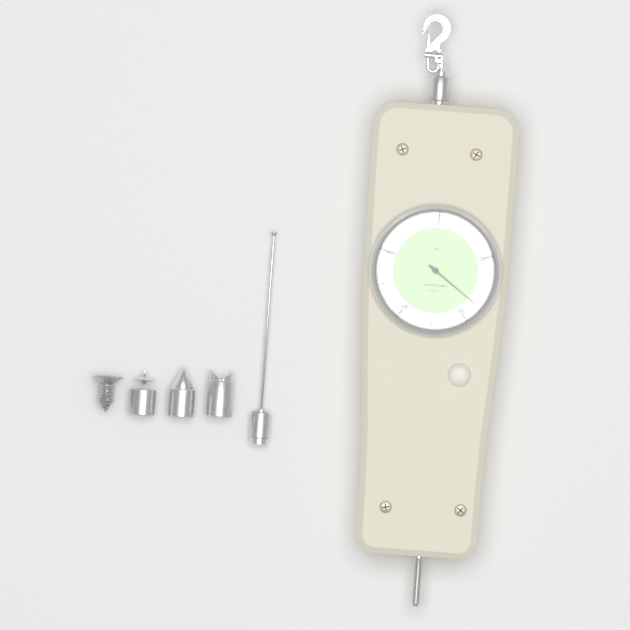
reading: 175 N
